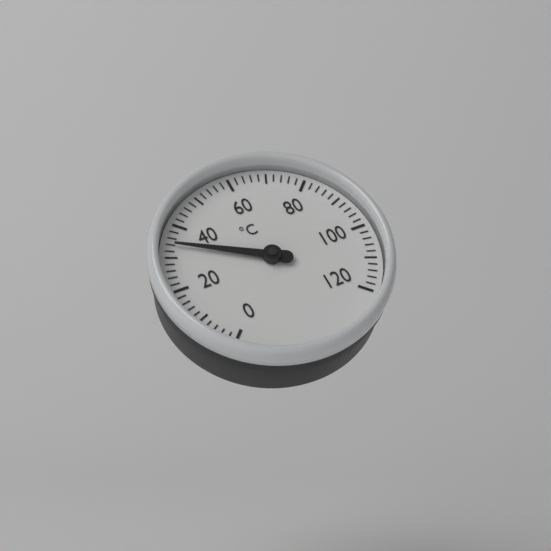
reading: 34 °C
